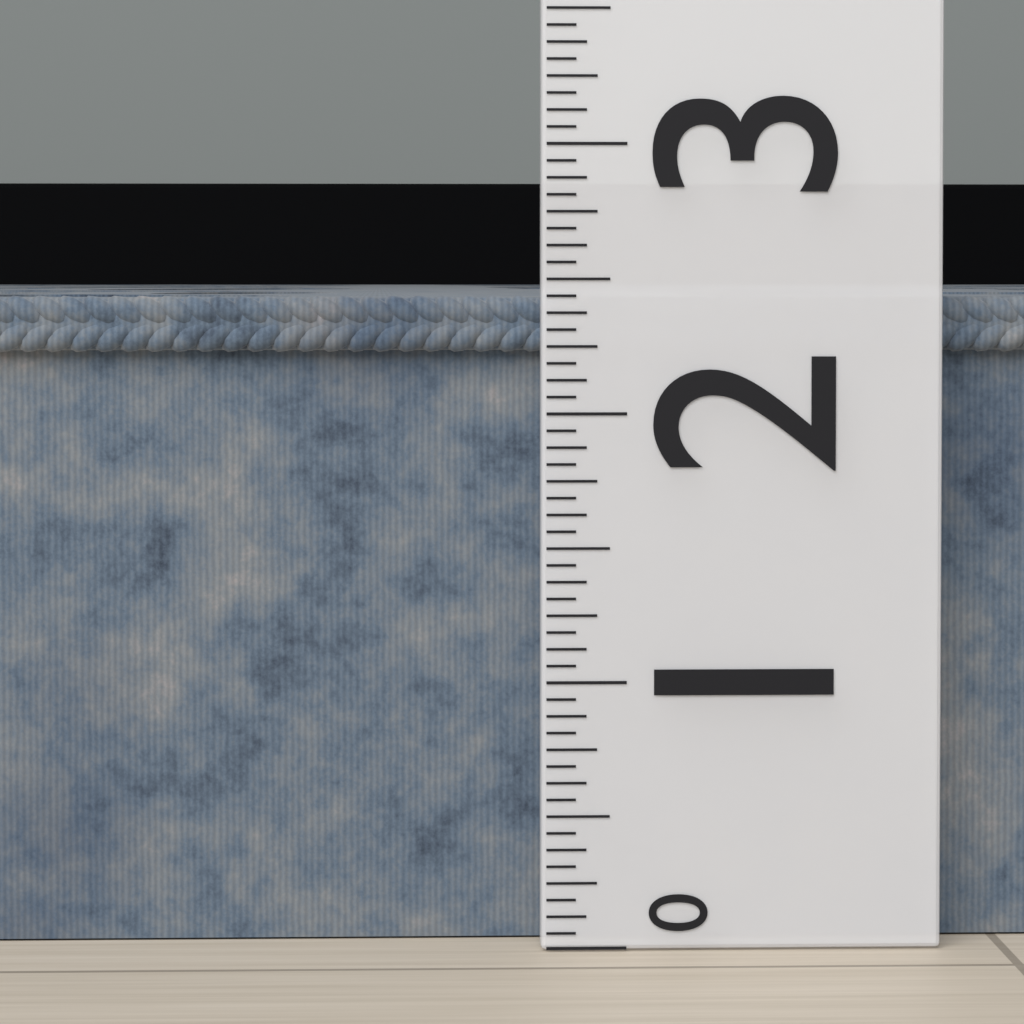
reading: 2.4375 (no unit)
